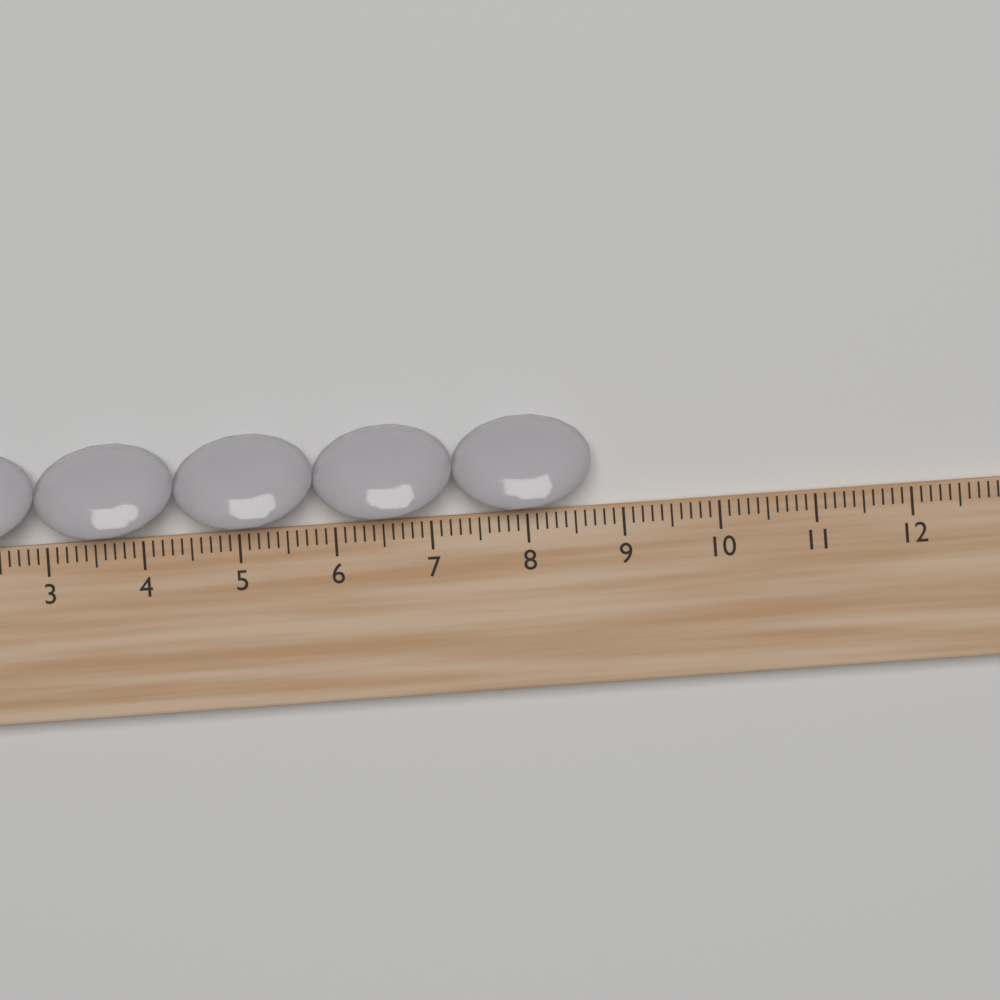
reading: 8.7 cm
